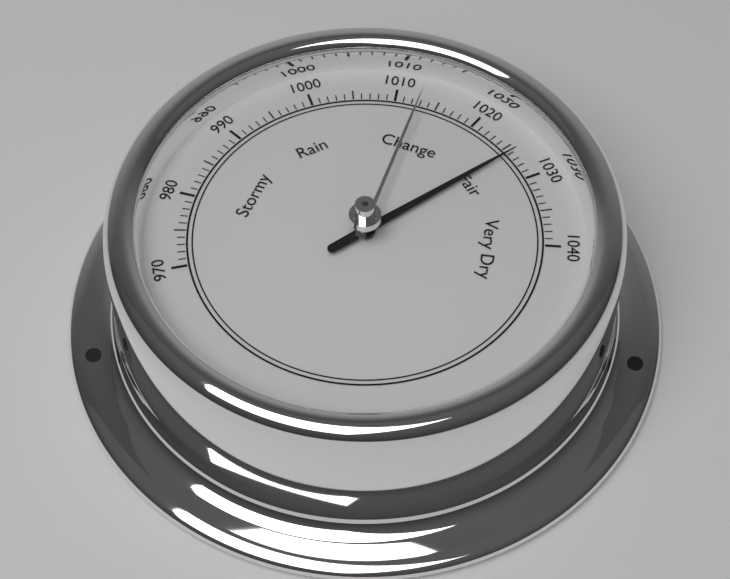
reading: 1026 (no unit)
